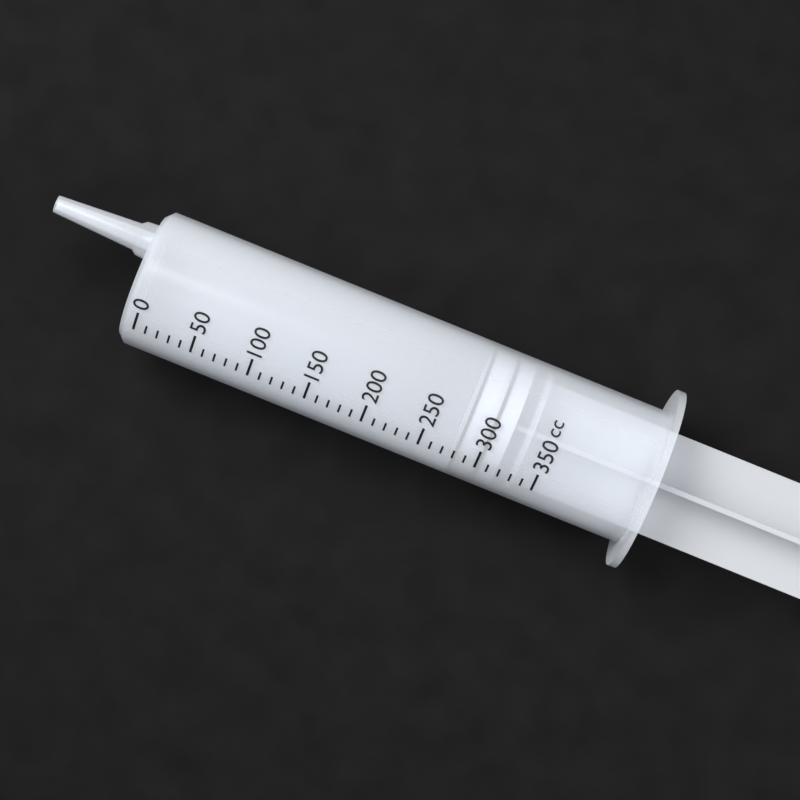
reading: 280 cc
